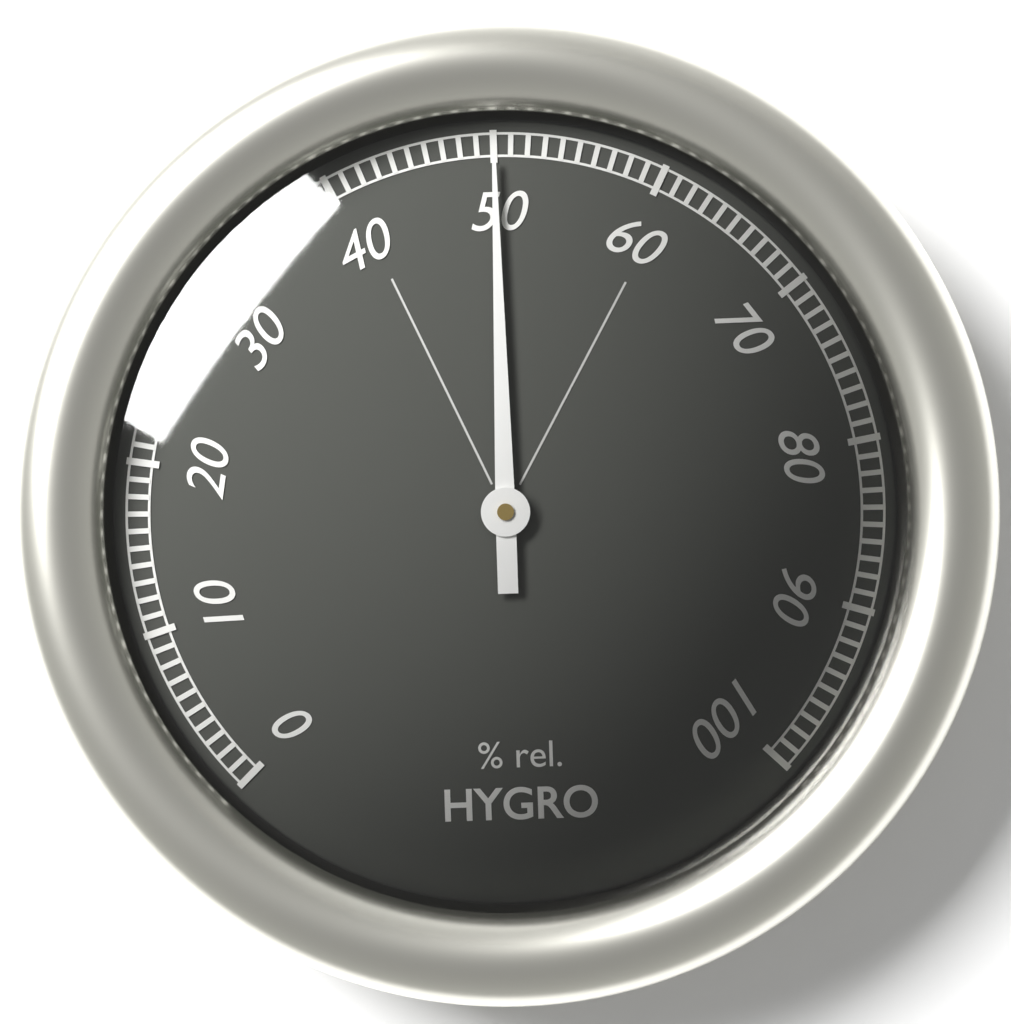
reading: 50 %
